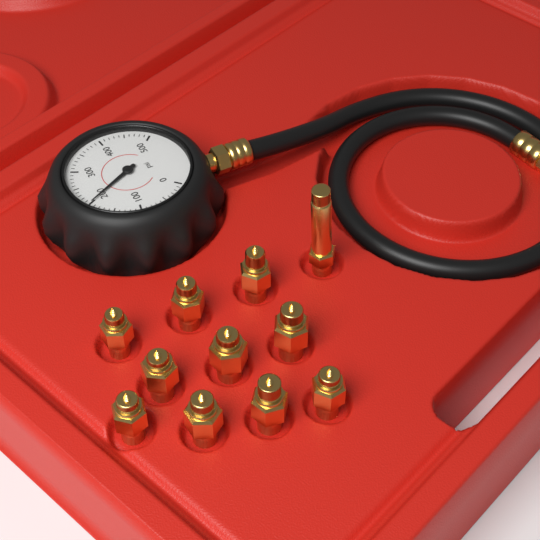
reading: 200 psi
